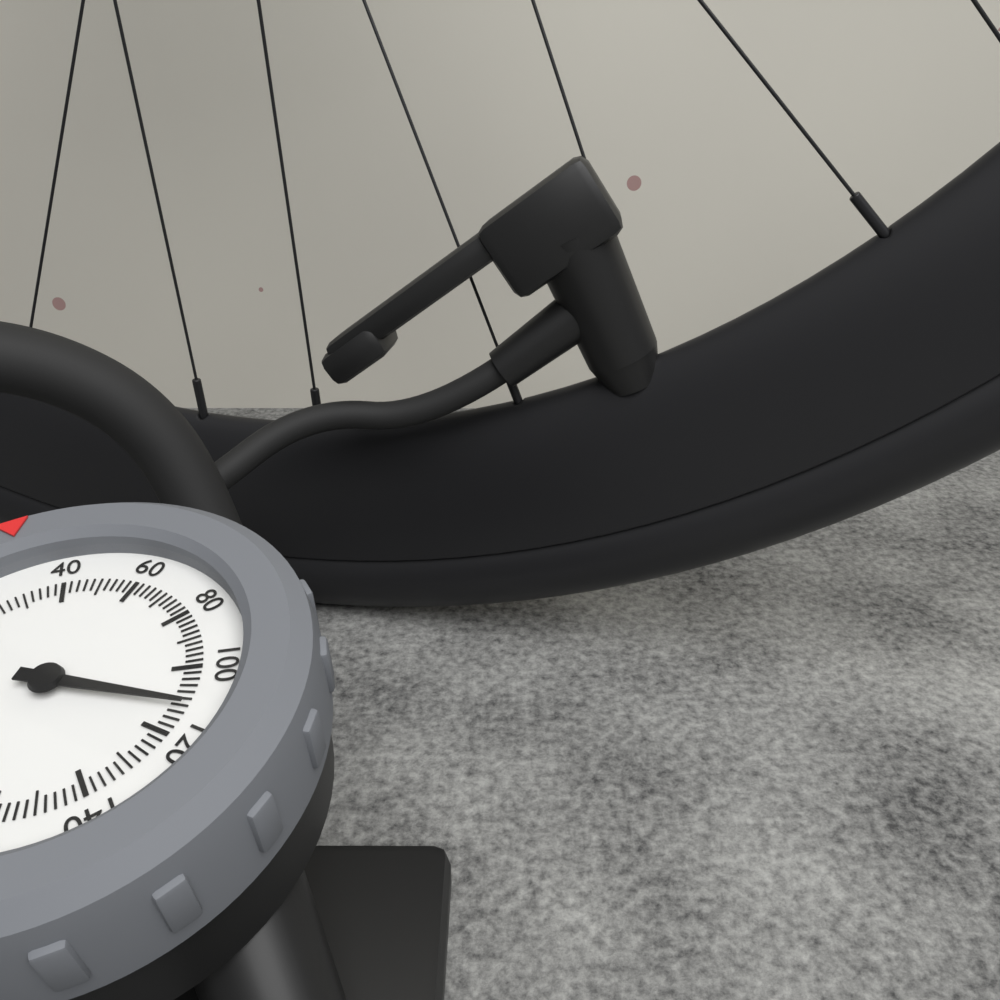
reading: 112 psi
